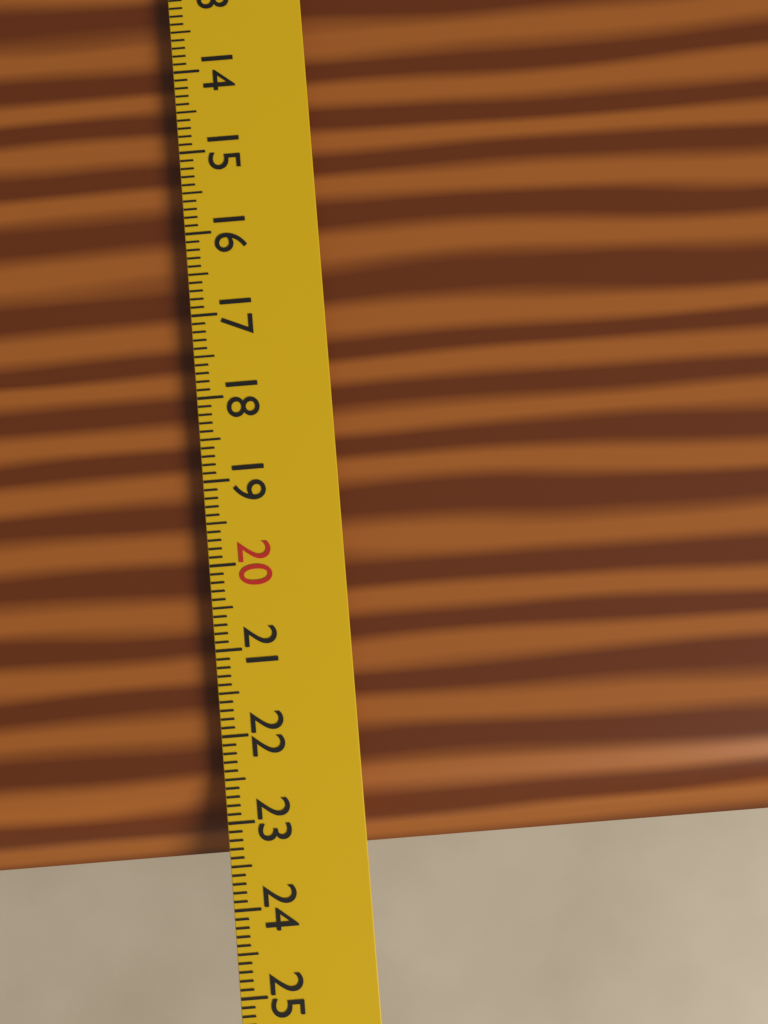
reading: 23.5 cm
